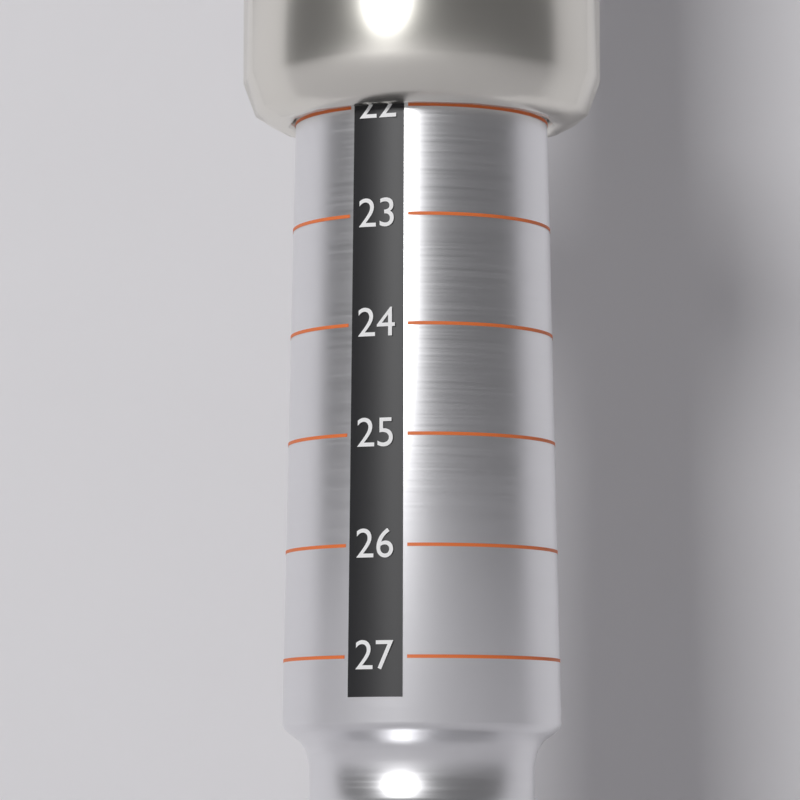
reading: 22 (no unit)
